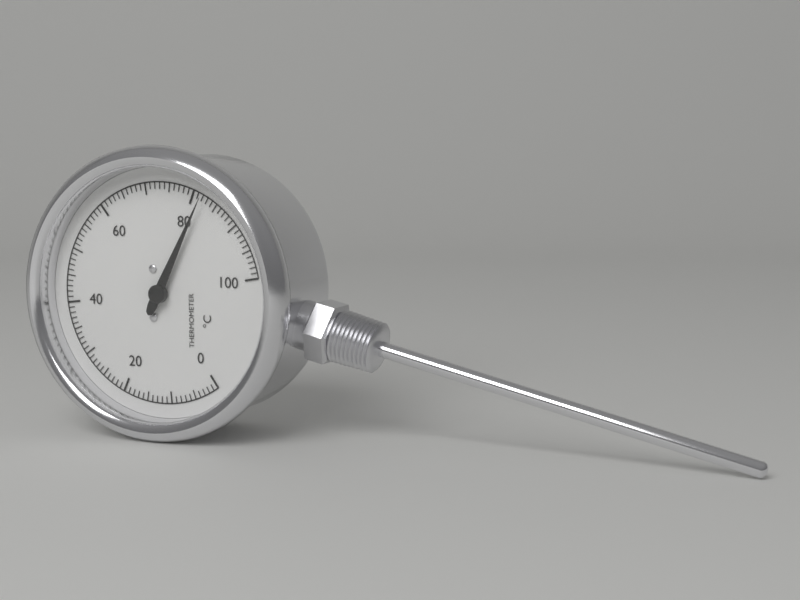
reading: 82 °C
